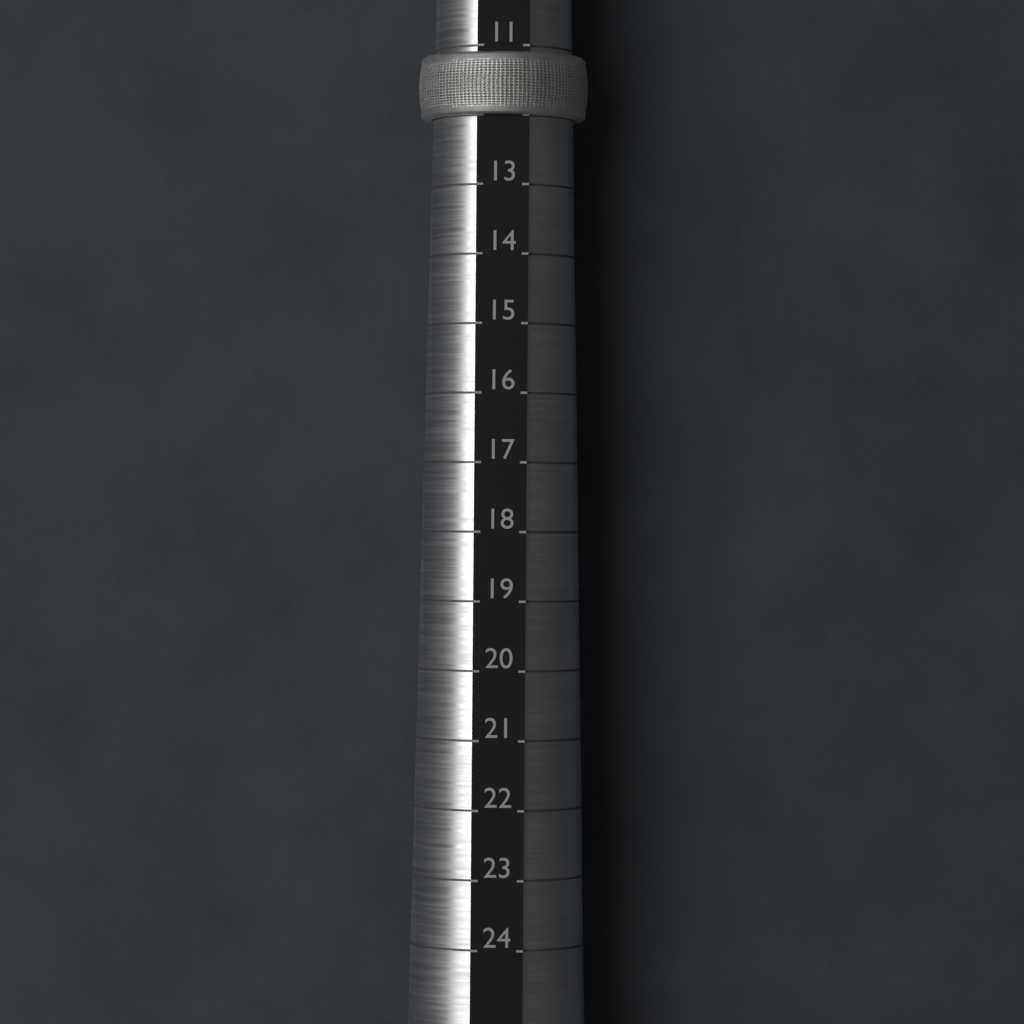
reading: 12 (no unit)
